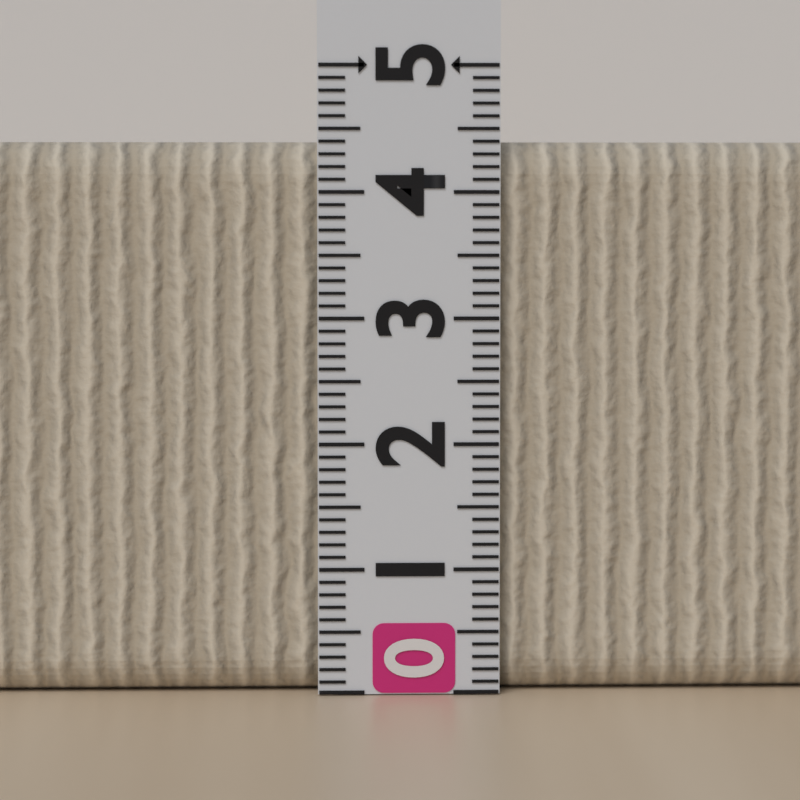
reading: 4.4 (no unit)
